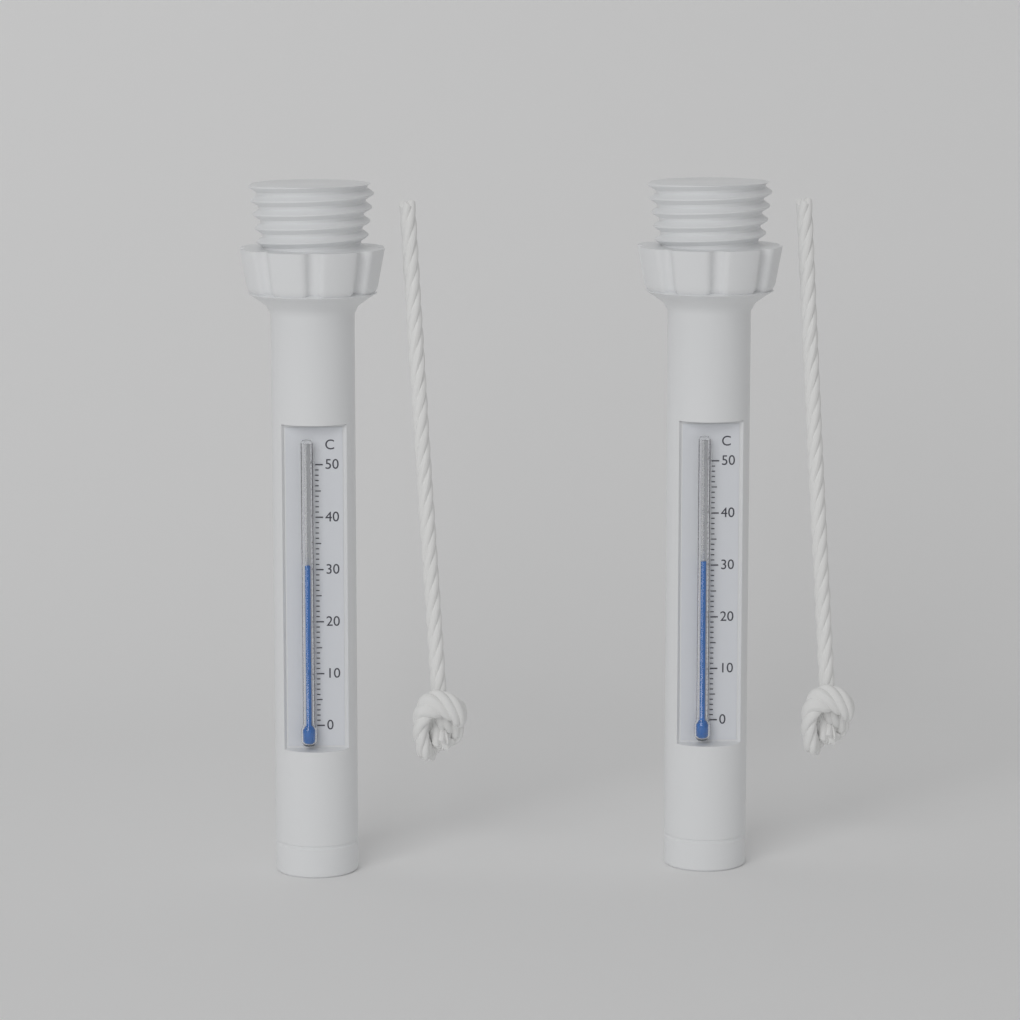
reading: 31 °C
